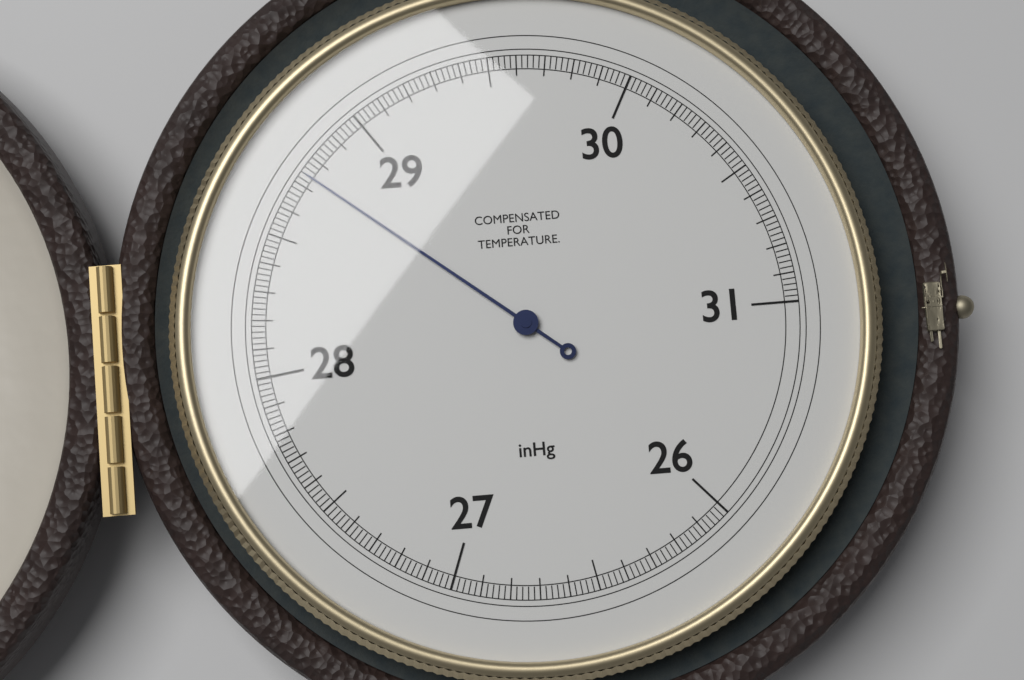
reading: 28.74 inHg
